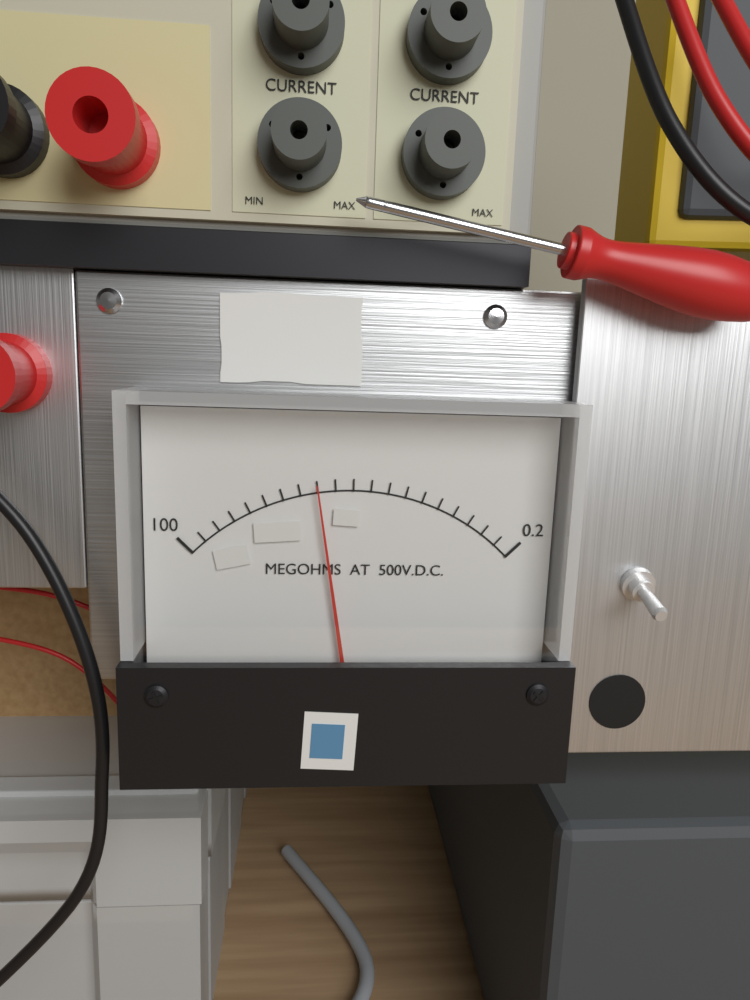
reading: 60.08 MΩ
